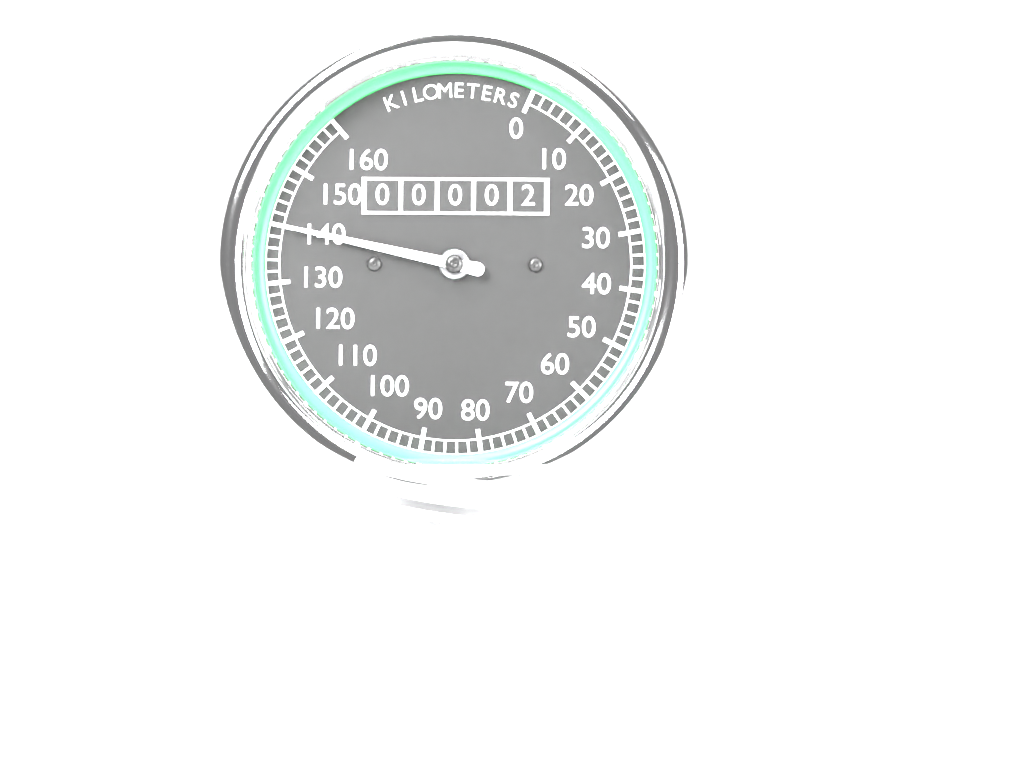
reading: 140 km/h
